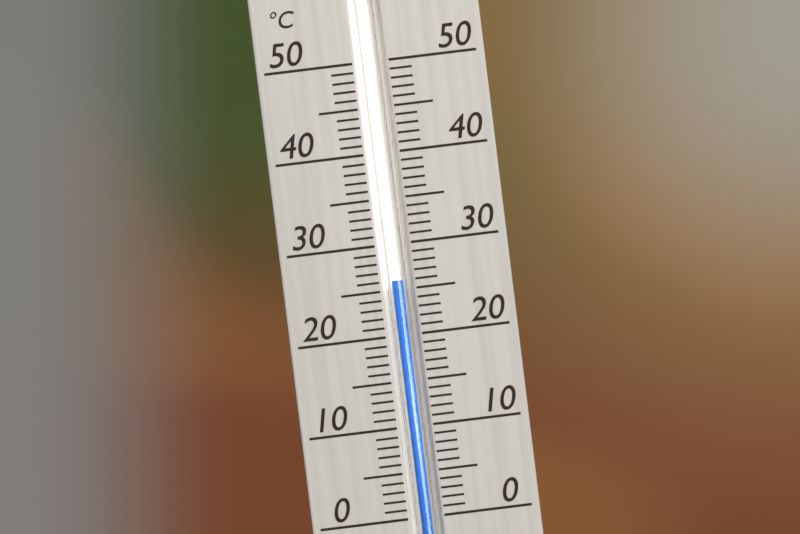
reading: 26 °C
